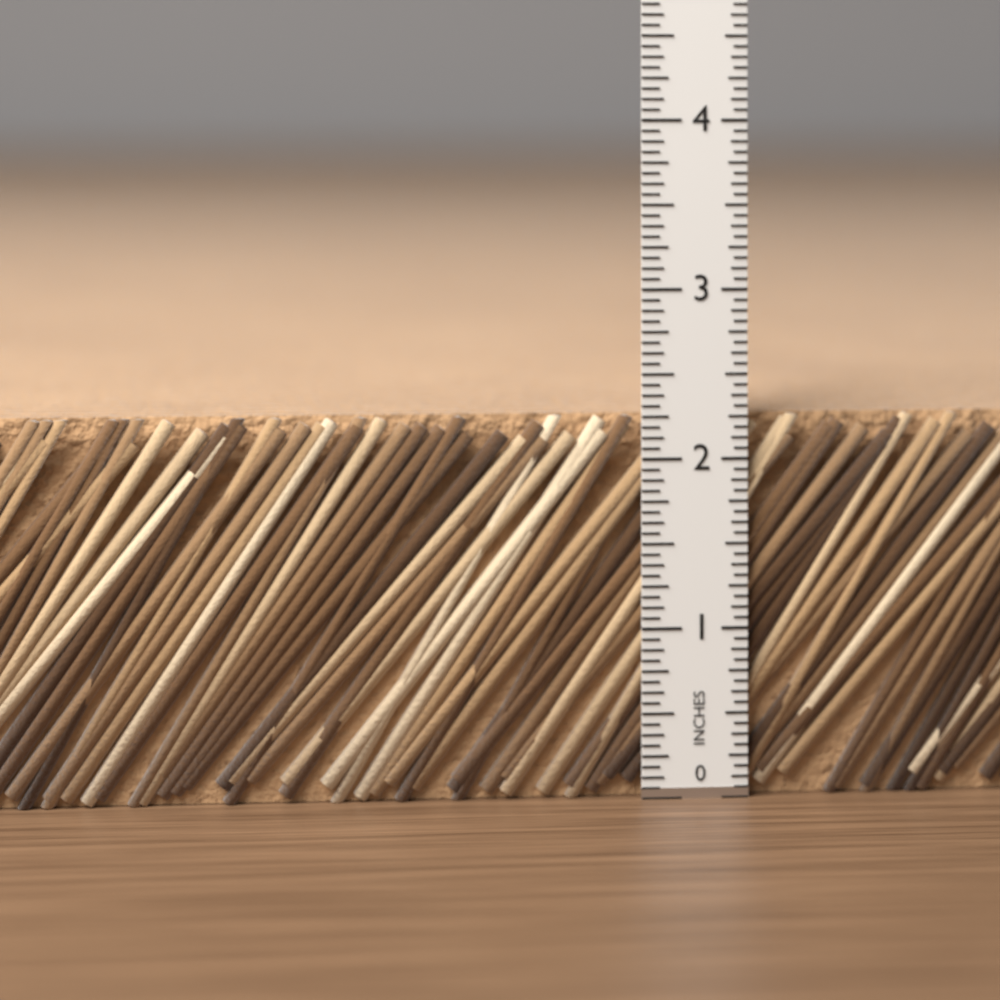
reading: 2.2500 in
